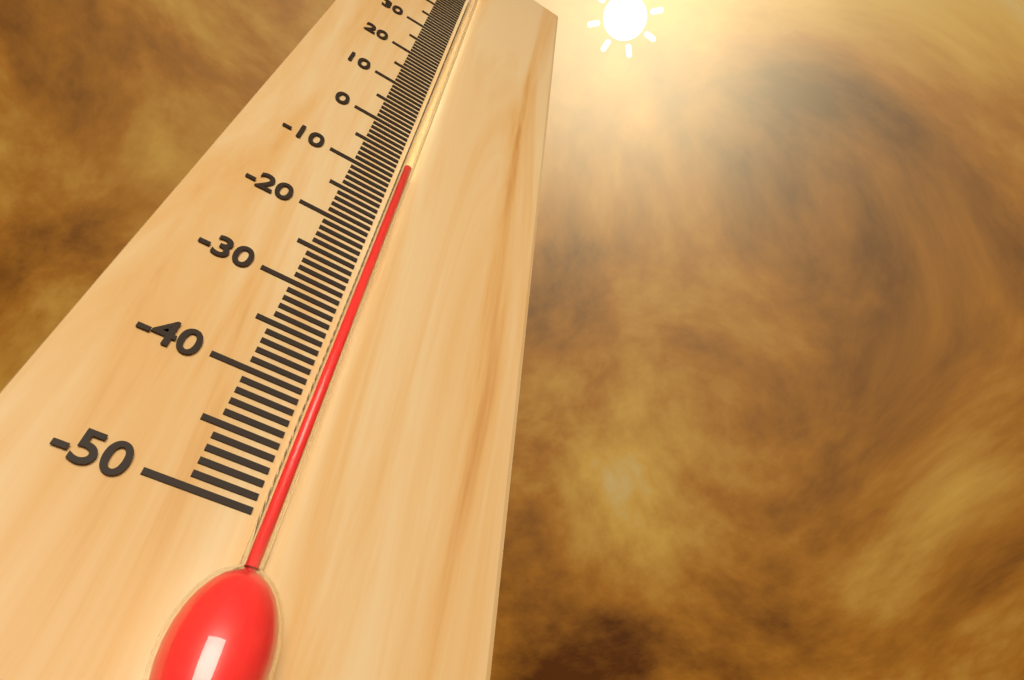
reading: -8 °C
